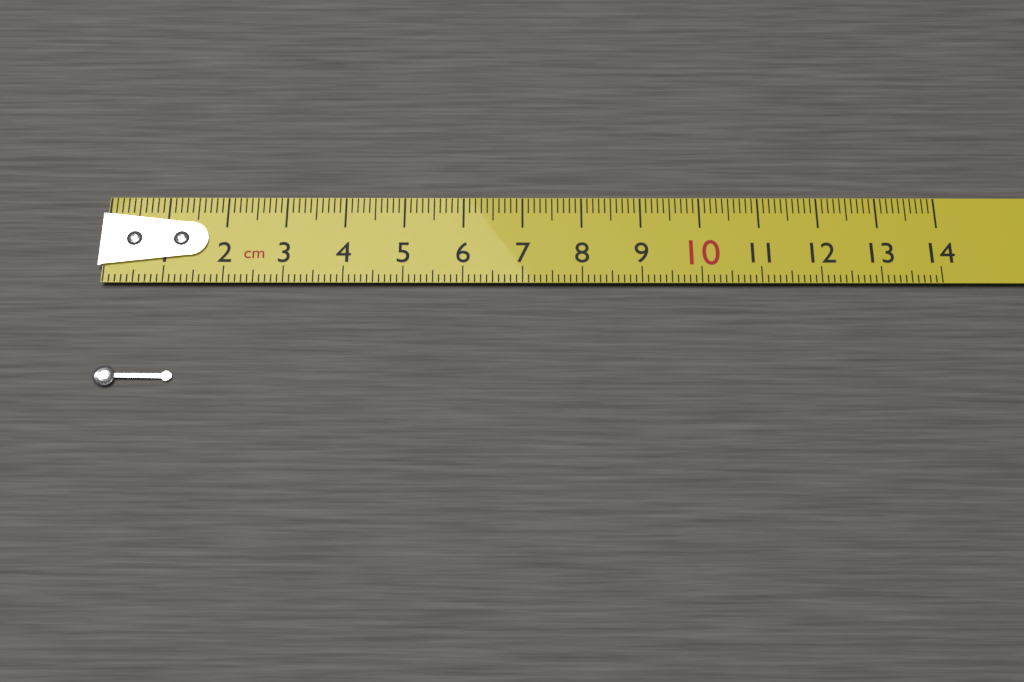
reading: 1.3 cm
